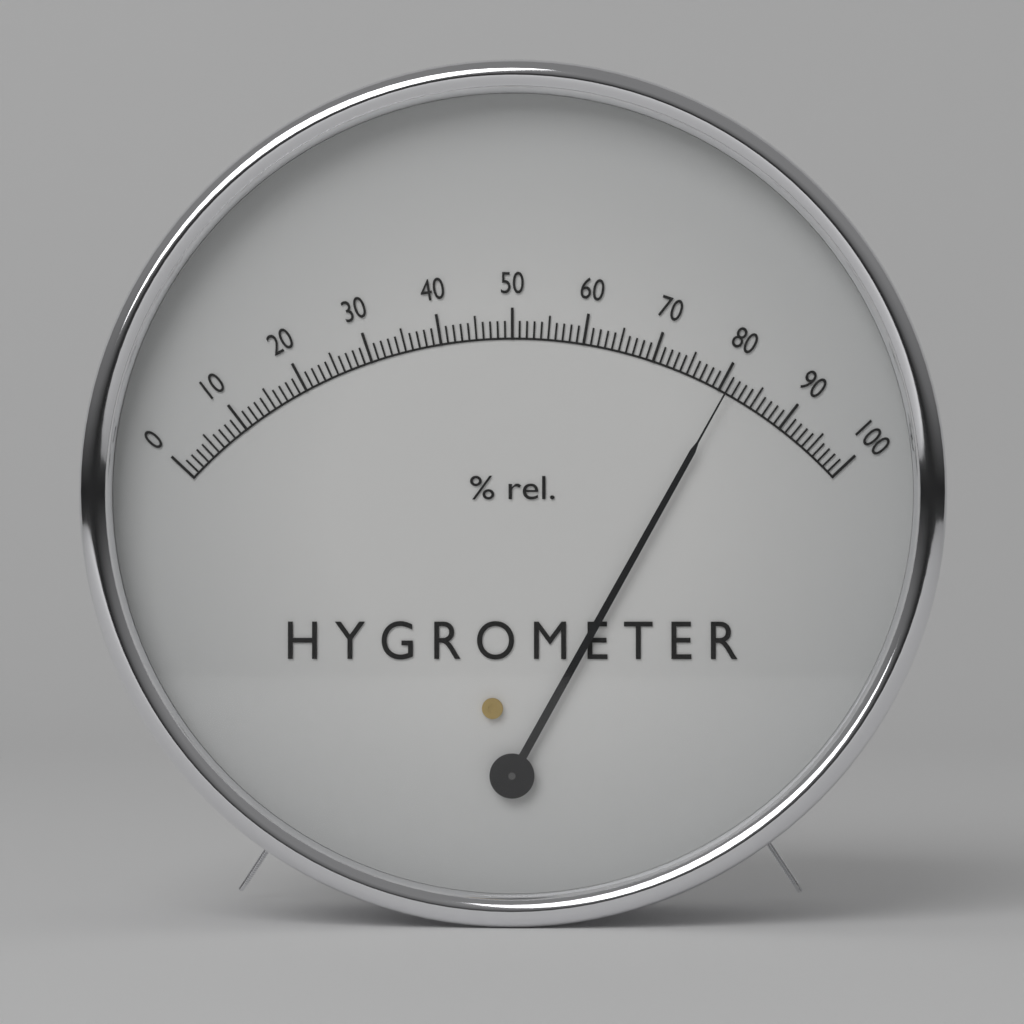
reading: 81 %
